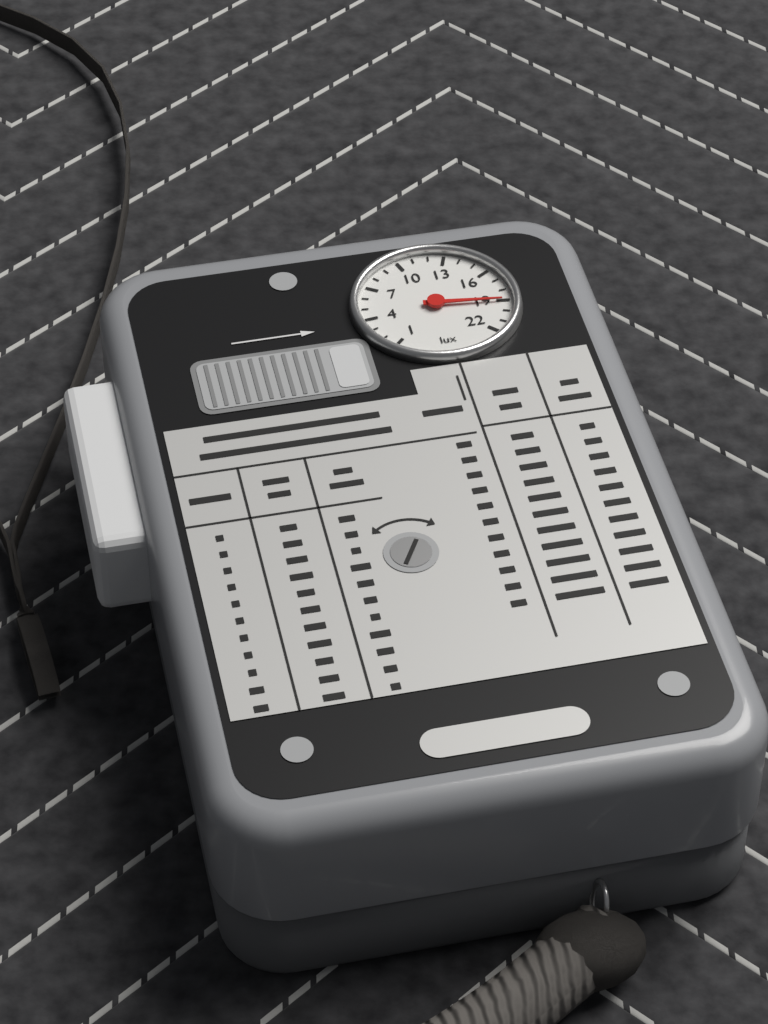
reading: 19 lux
